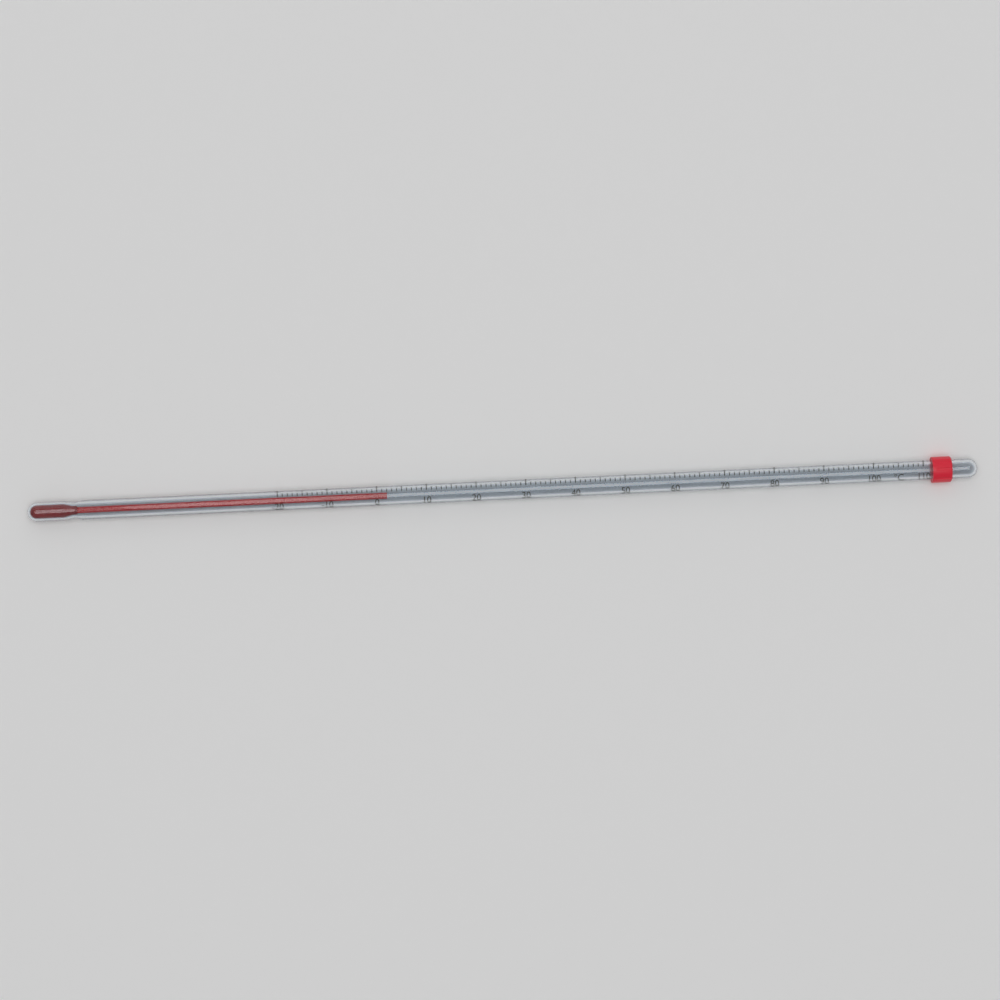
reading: 2 °C
